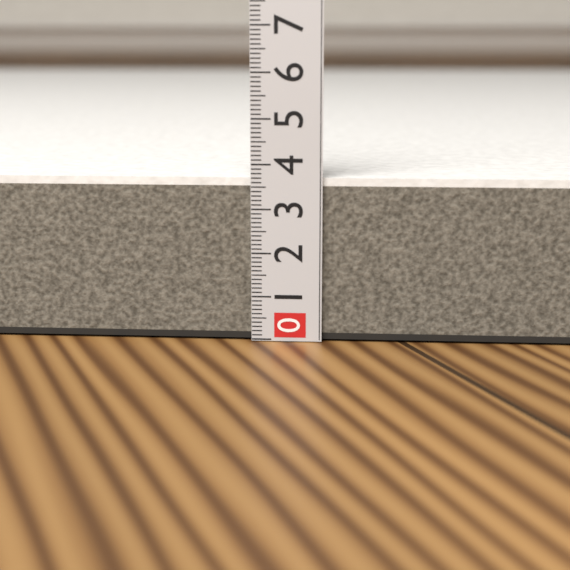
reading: 3.7 (no unit)
